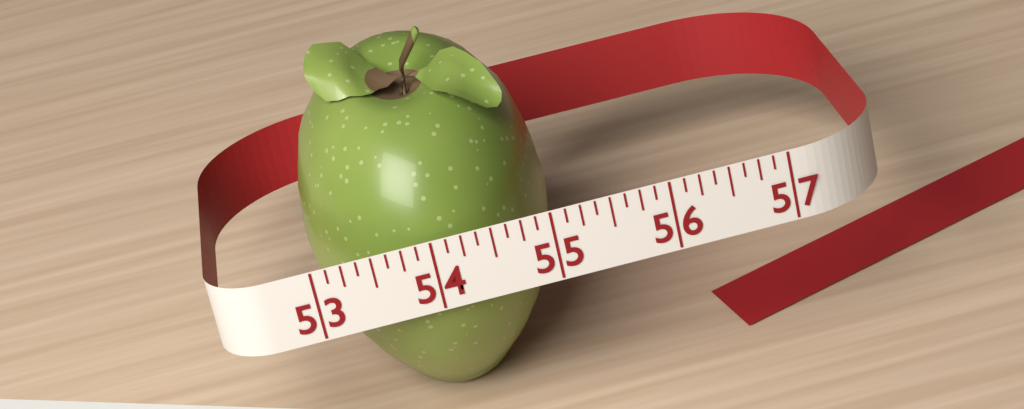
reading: 55.125 (no unit)
